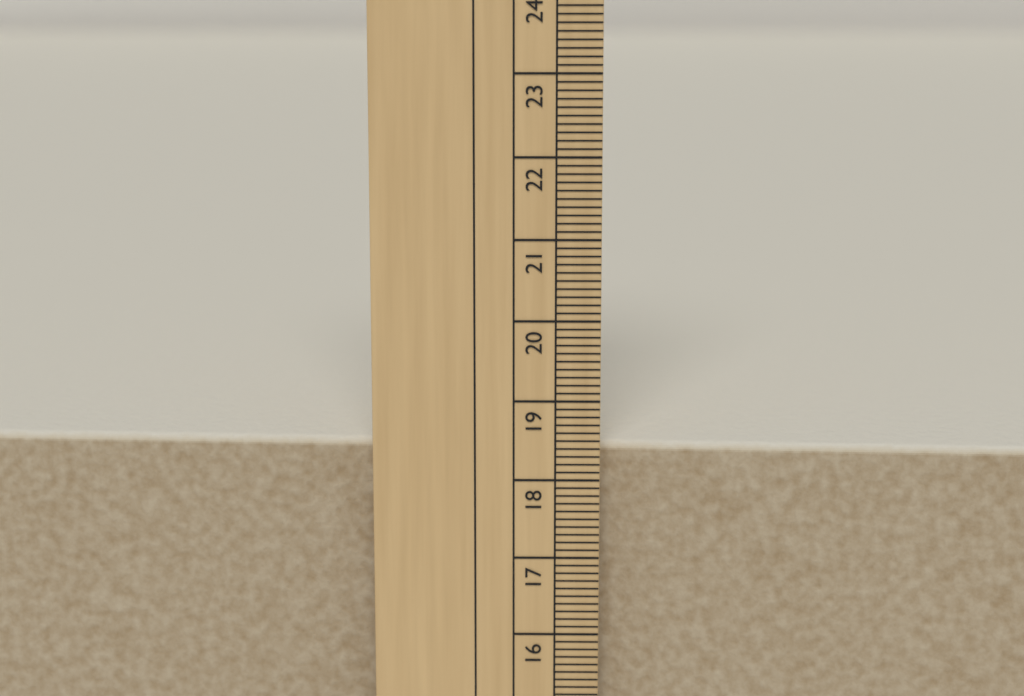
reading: 18.4 cm
